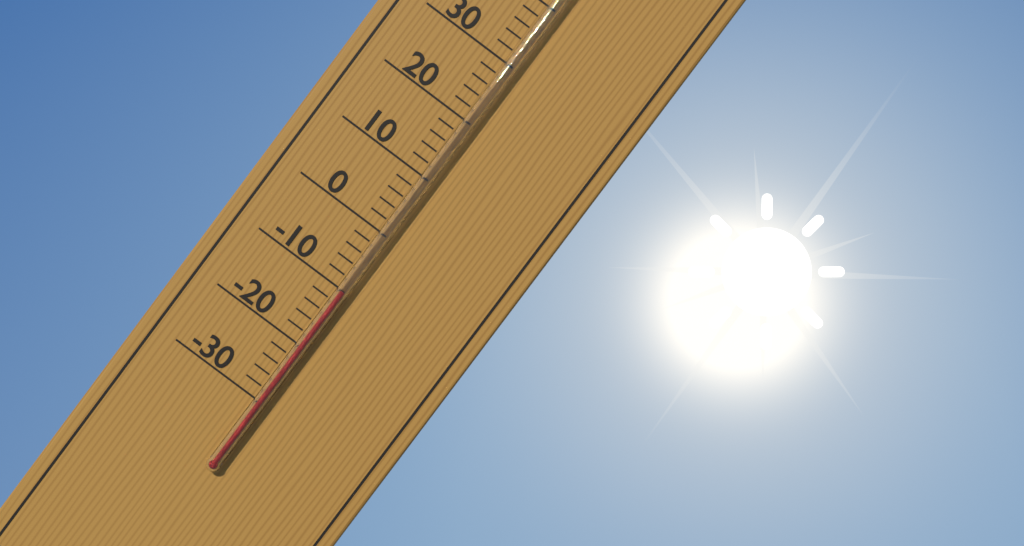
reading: -10 °C
